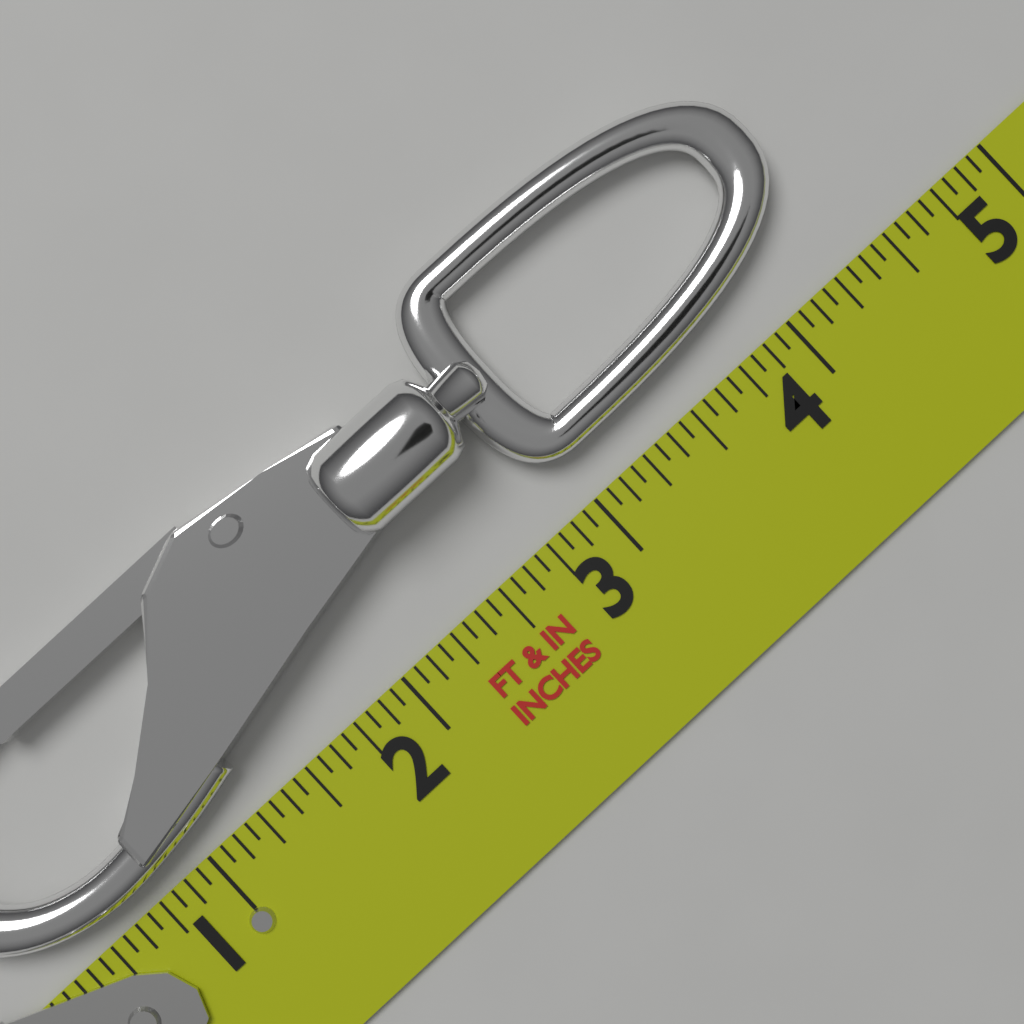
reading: 4.3750 in
